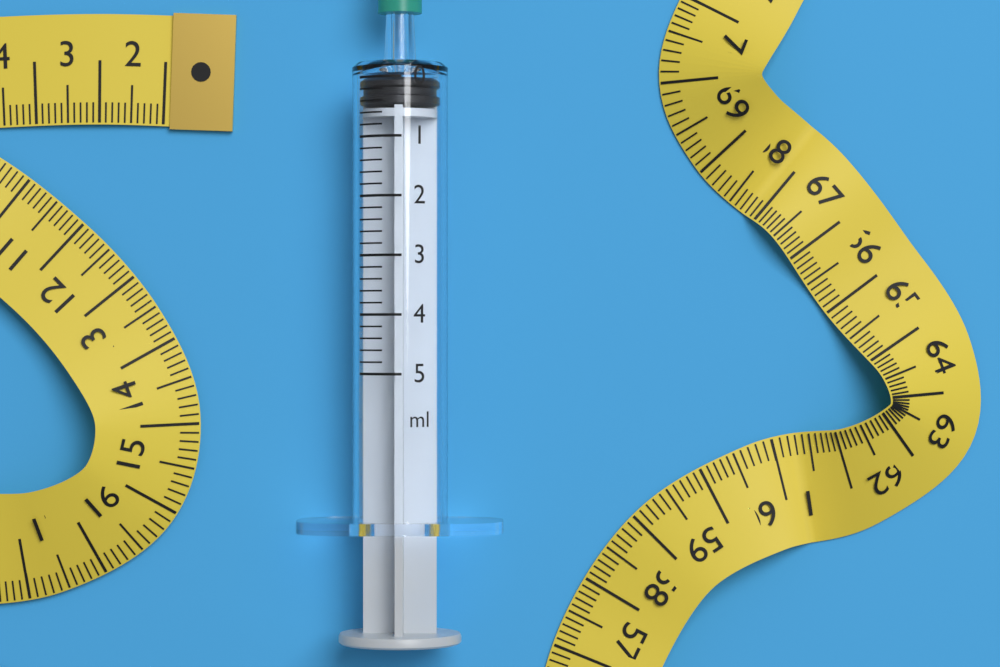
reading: 0.0 ml
